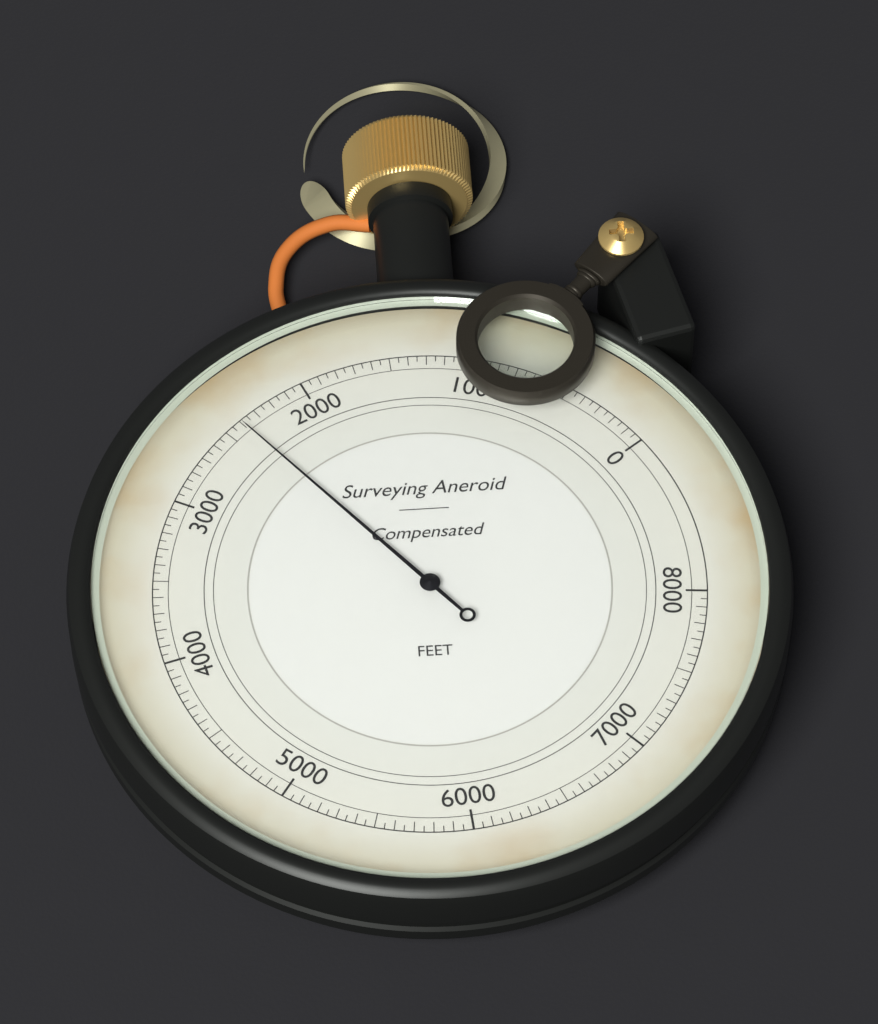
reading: 2400 ft
